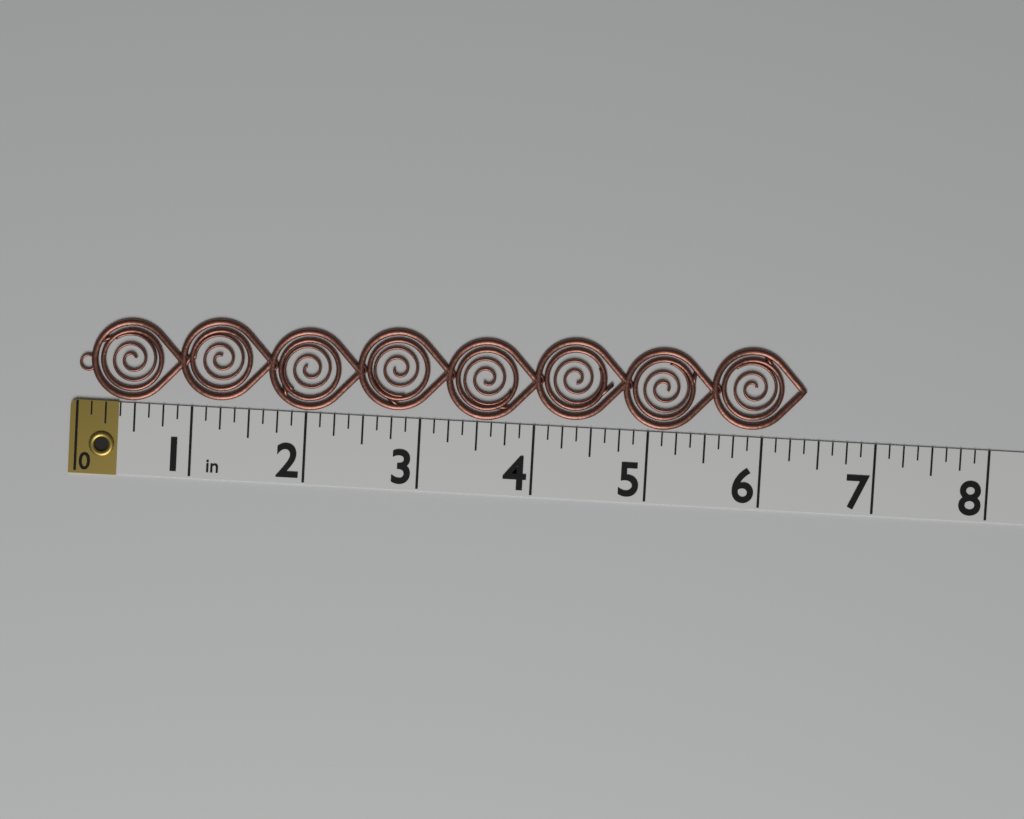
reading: 6.375 in
